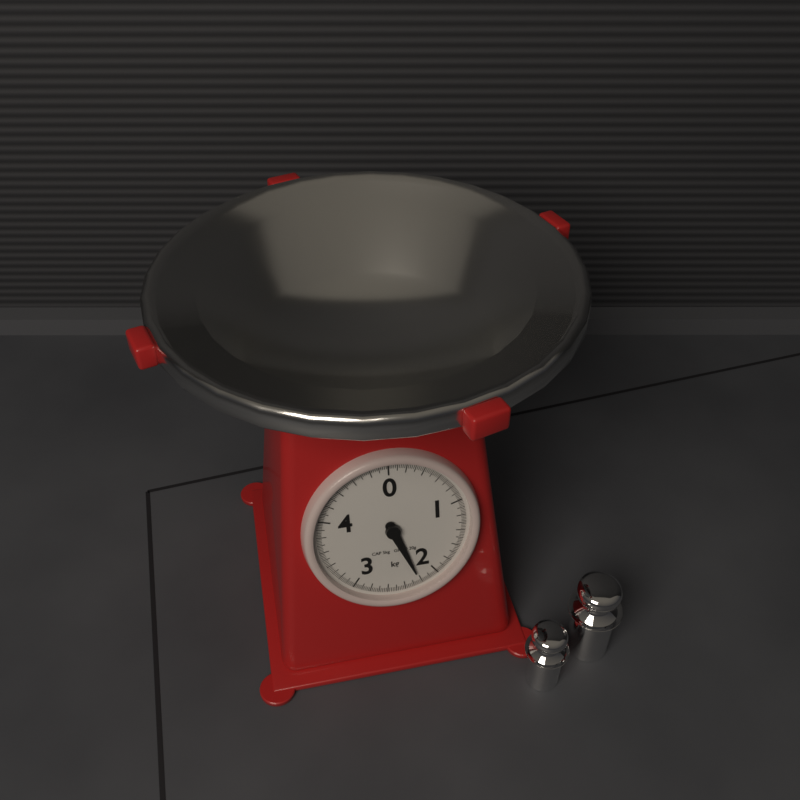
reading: 2.22 kg
